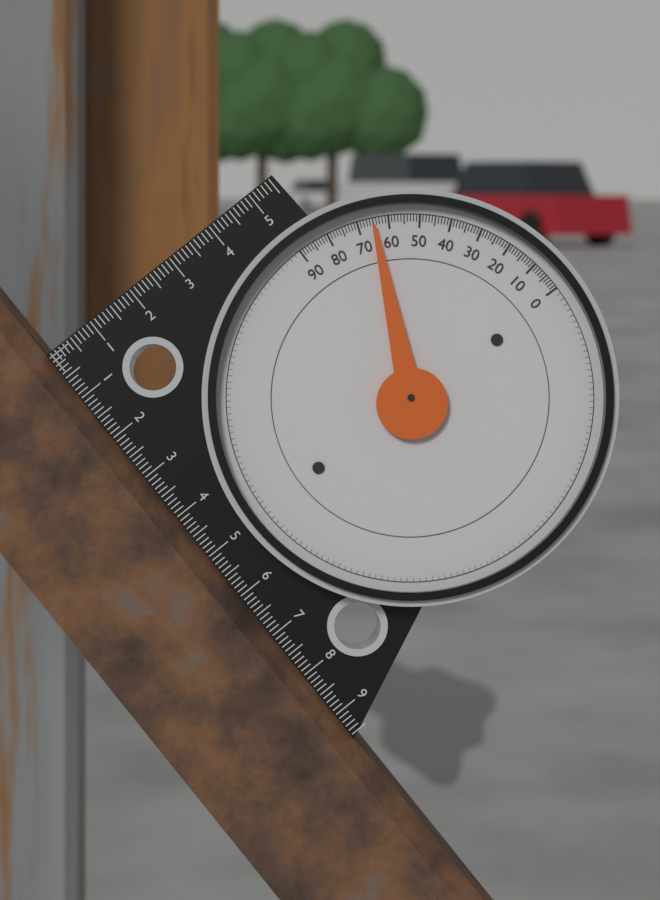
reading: 65 (no unit)
